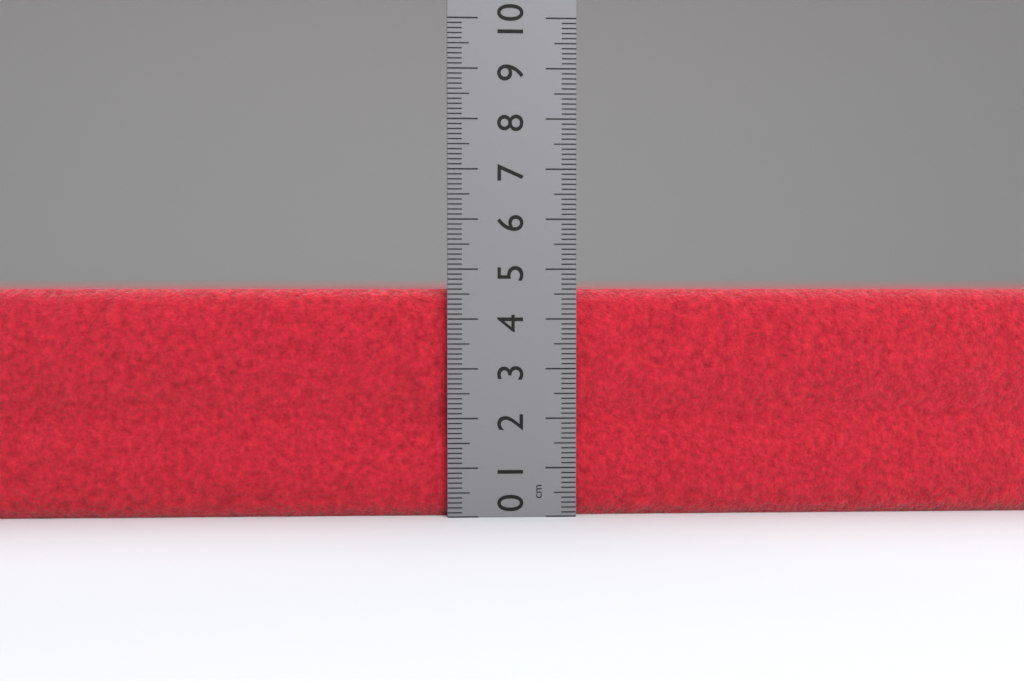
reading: 4.6 cm
